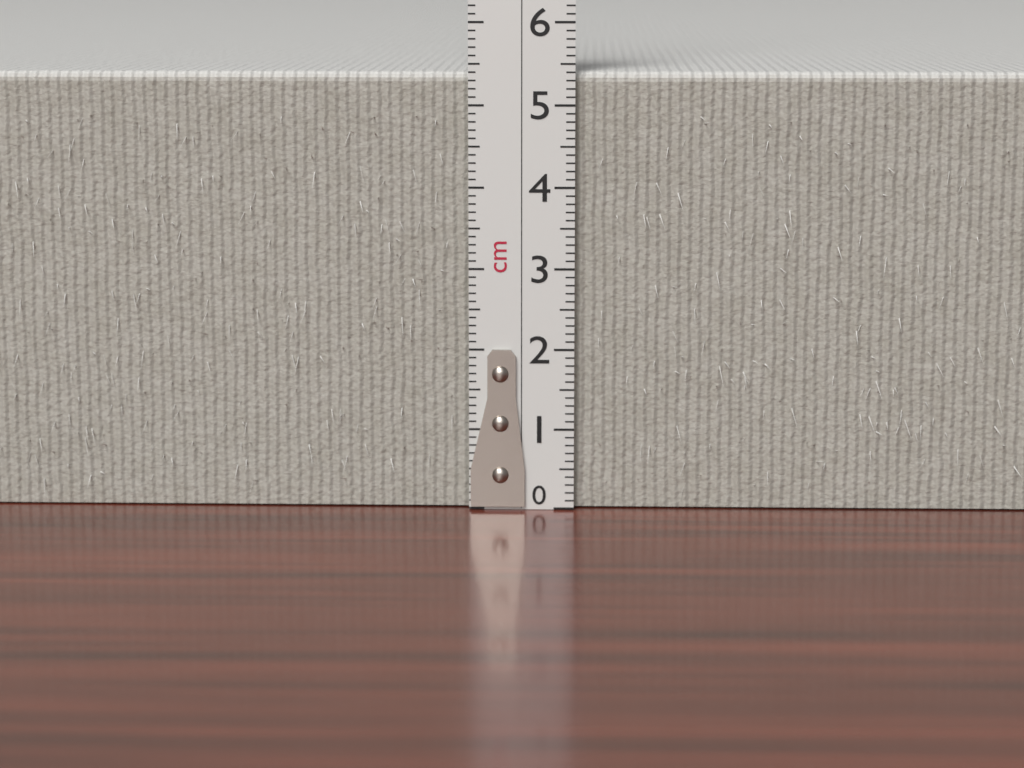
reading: 5.4 cm
